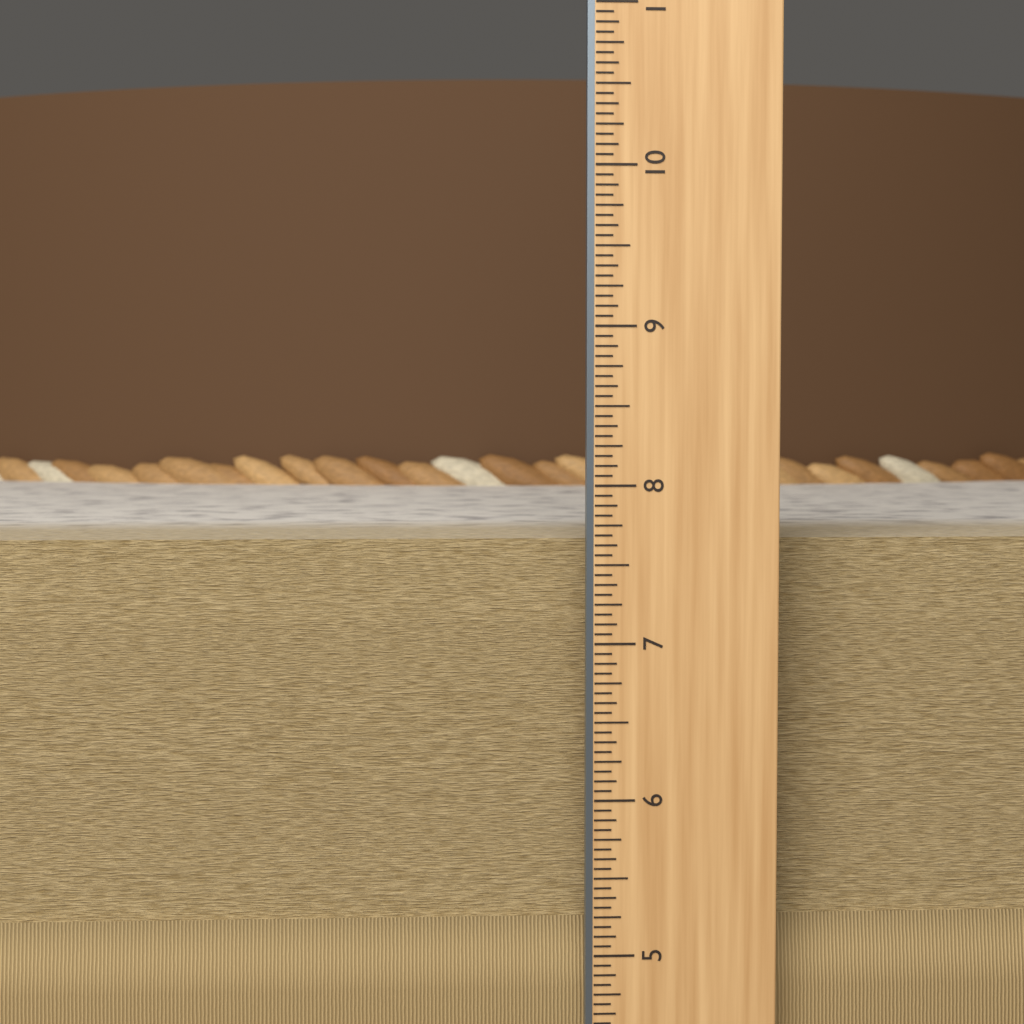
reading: 7.6250 in
